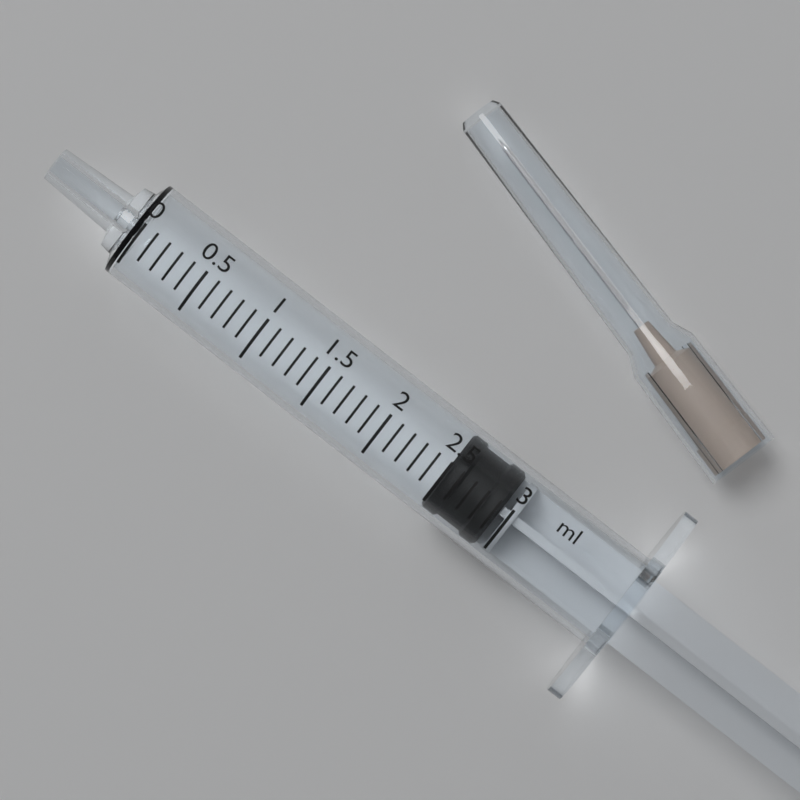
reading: 2.5 ml
